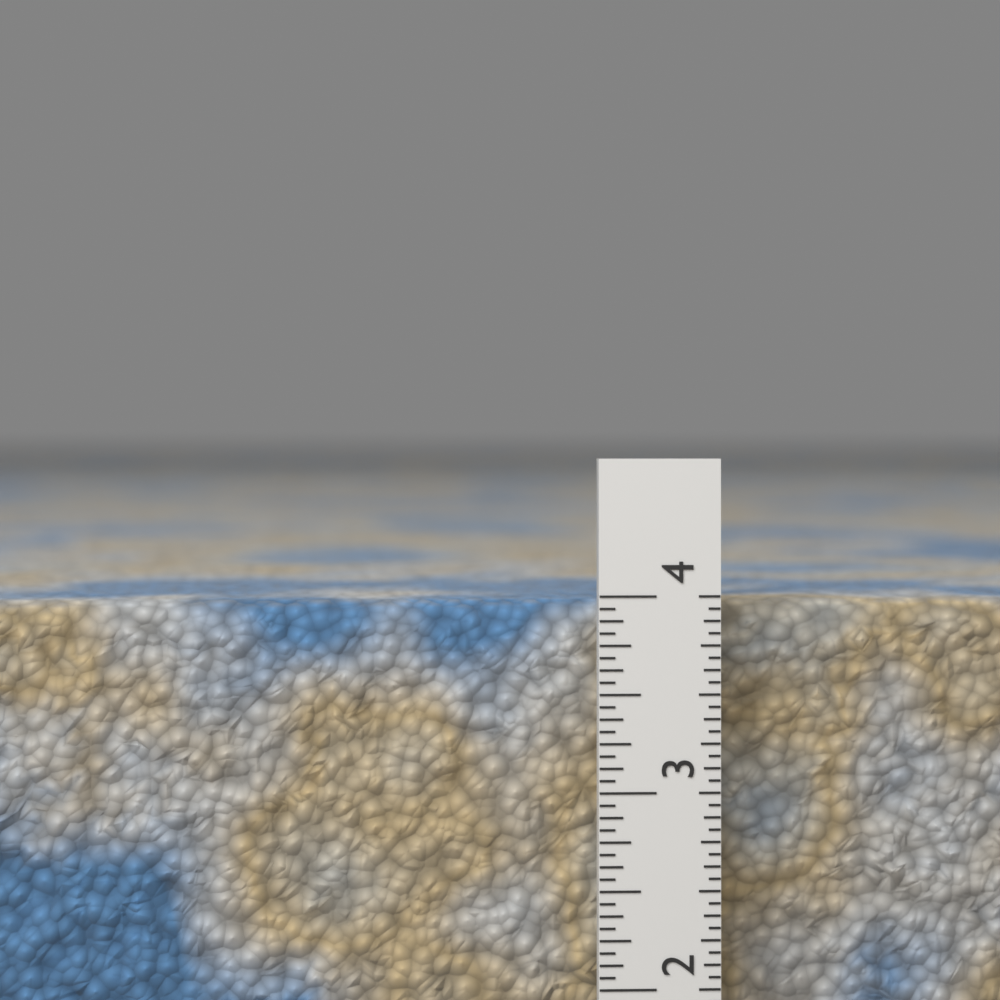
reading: 3.9375 in
